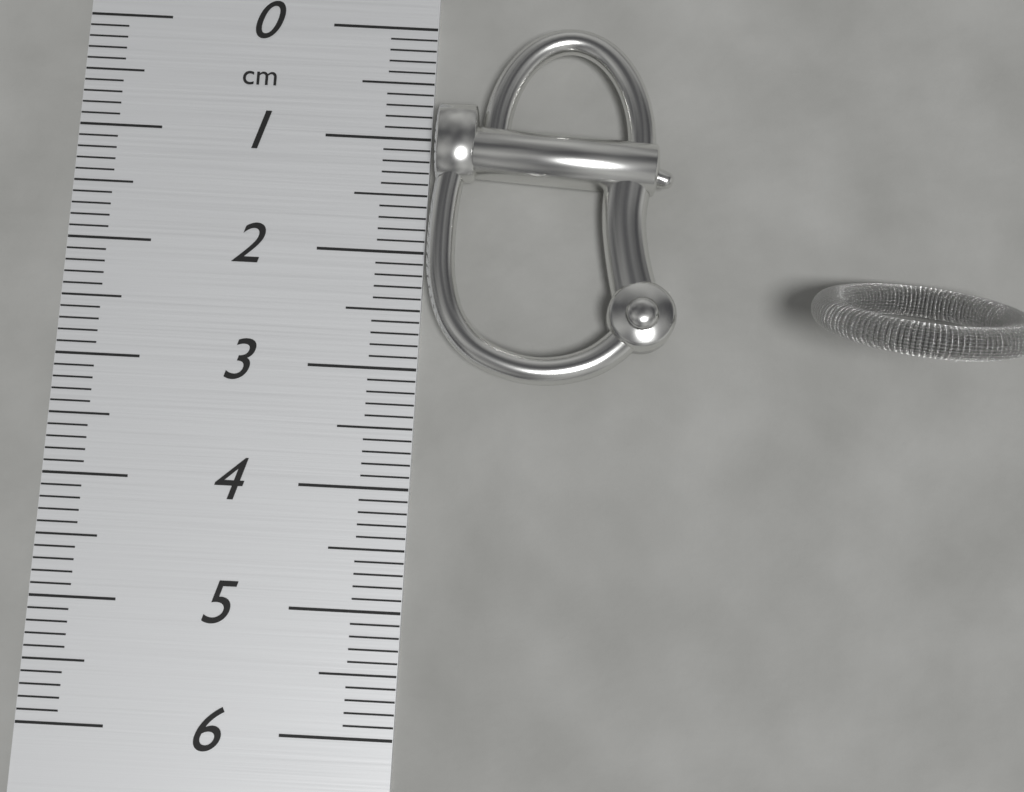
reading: 3.1 cm
